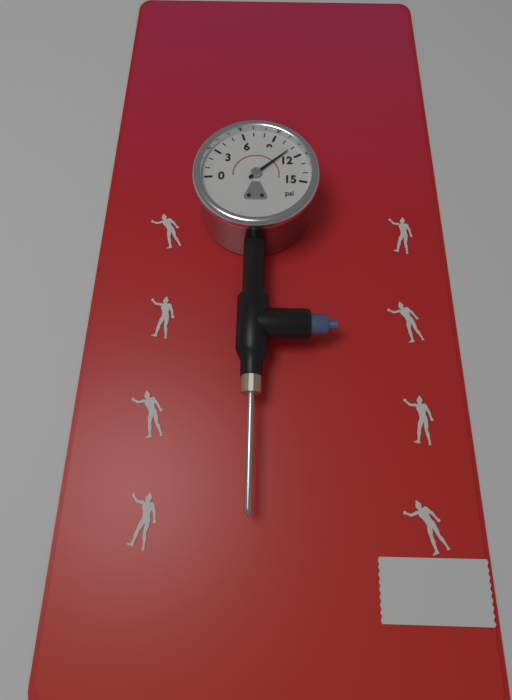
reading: 11 psi
